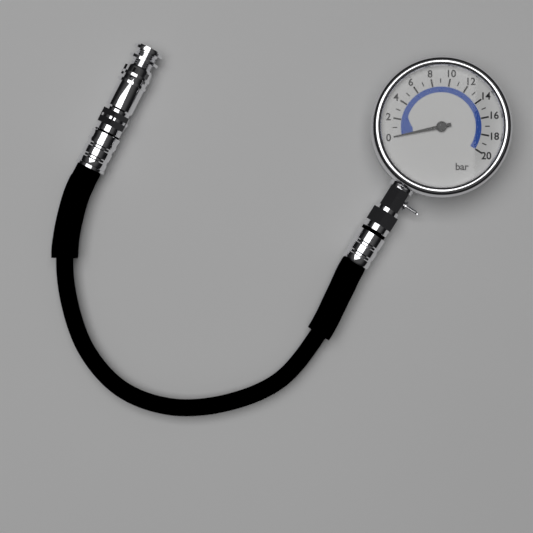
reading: 0 bar
